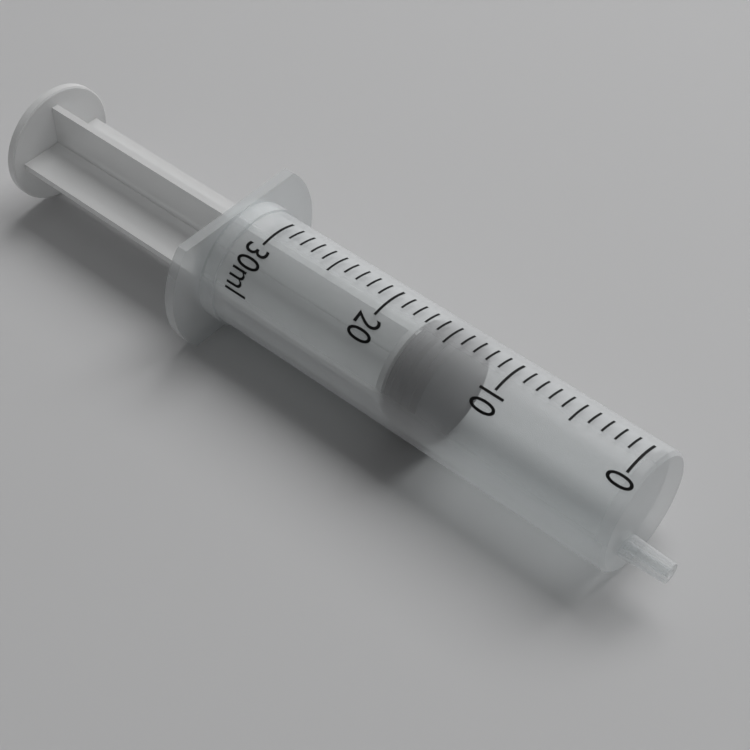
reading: 14 ml
